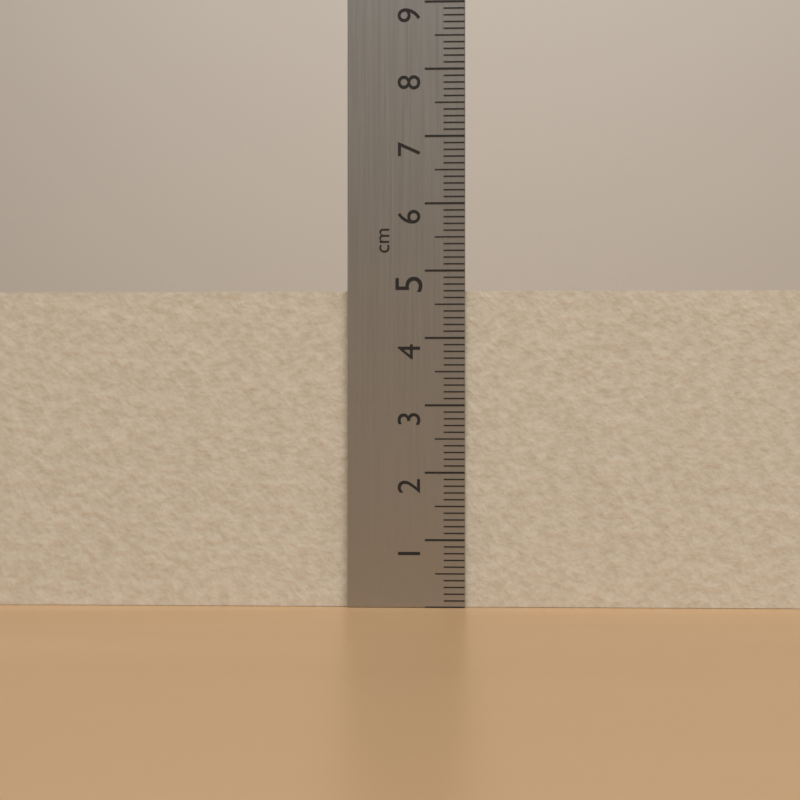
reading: 4.7 cm
